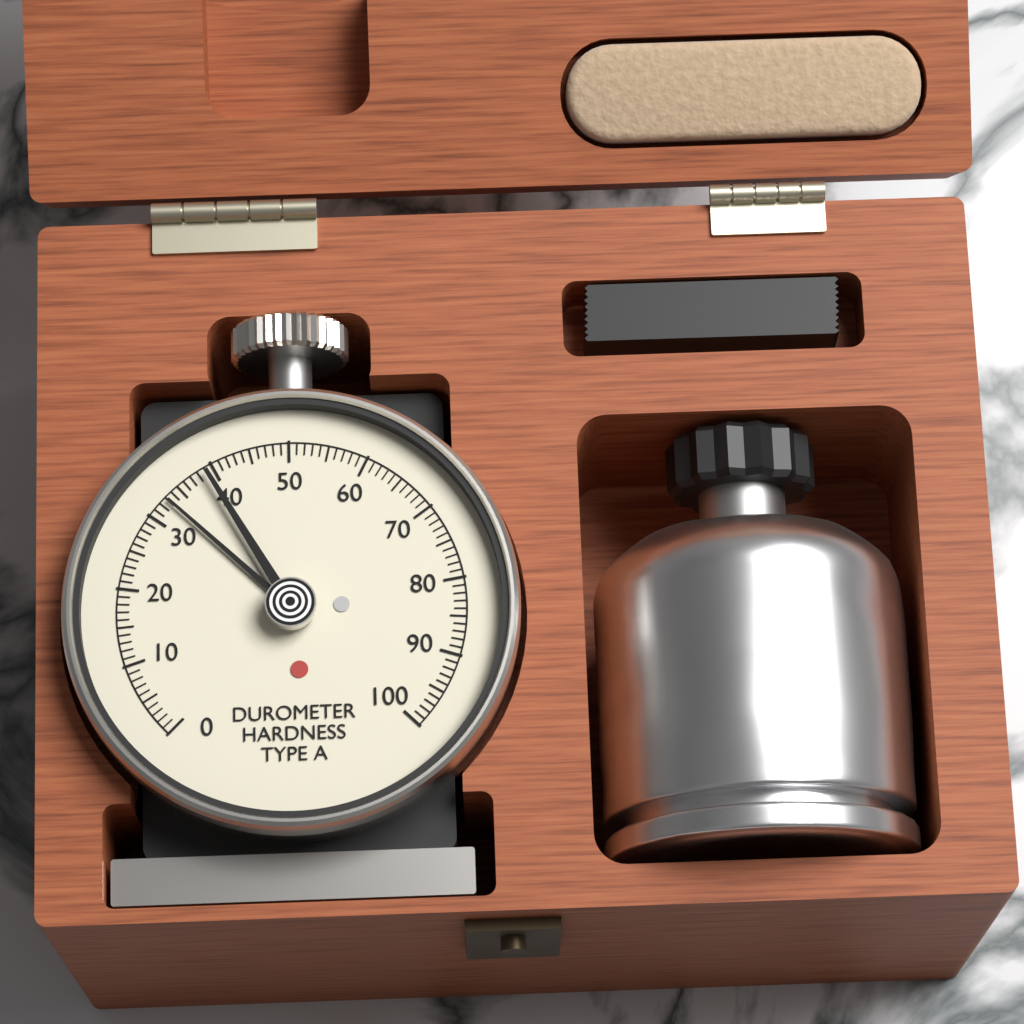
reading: 33 Shore A
